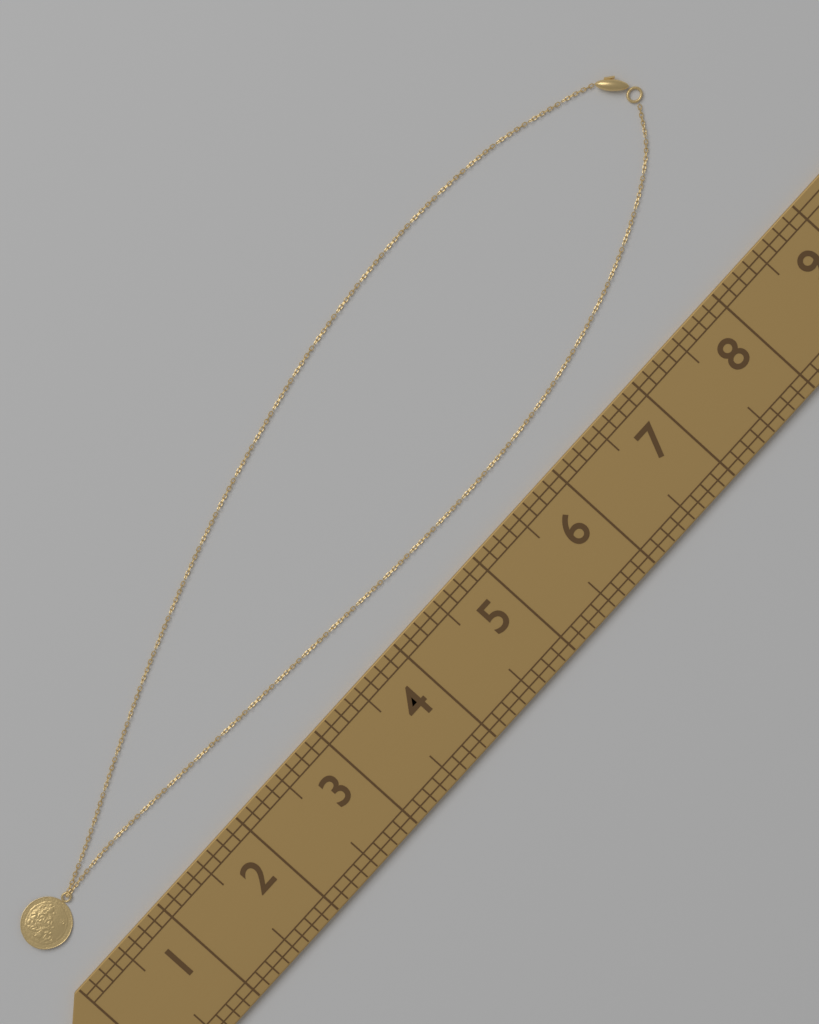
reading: 8.875 (no unit)
